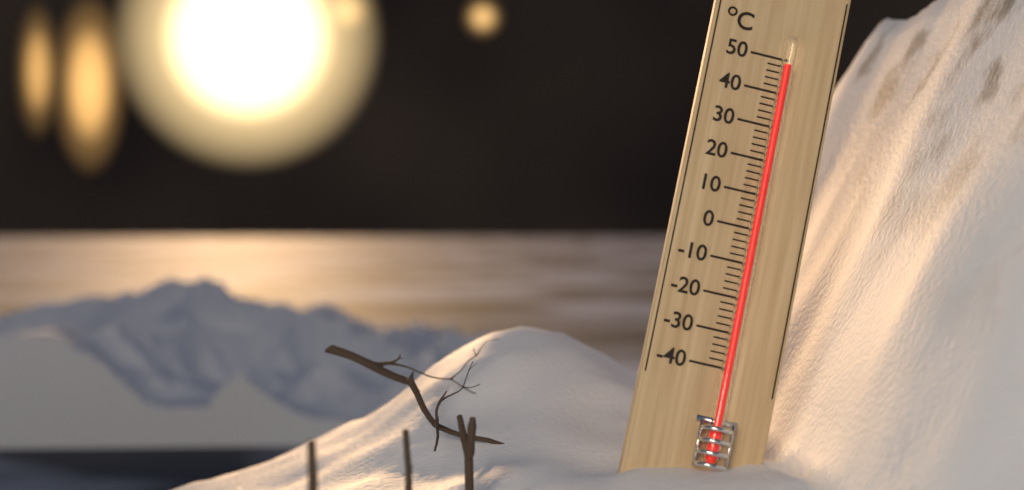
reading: 48 °C
